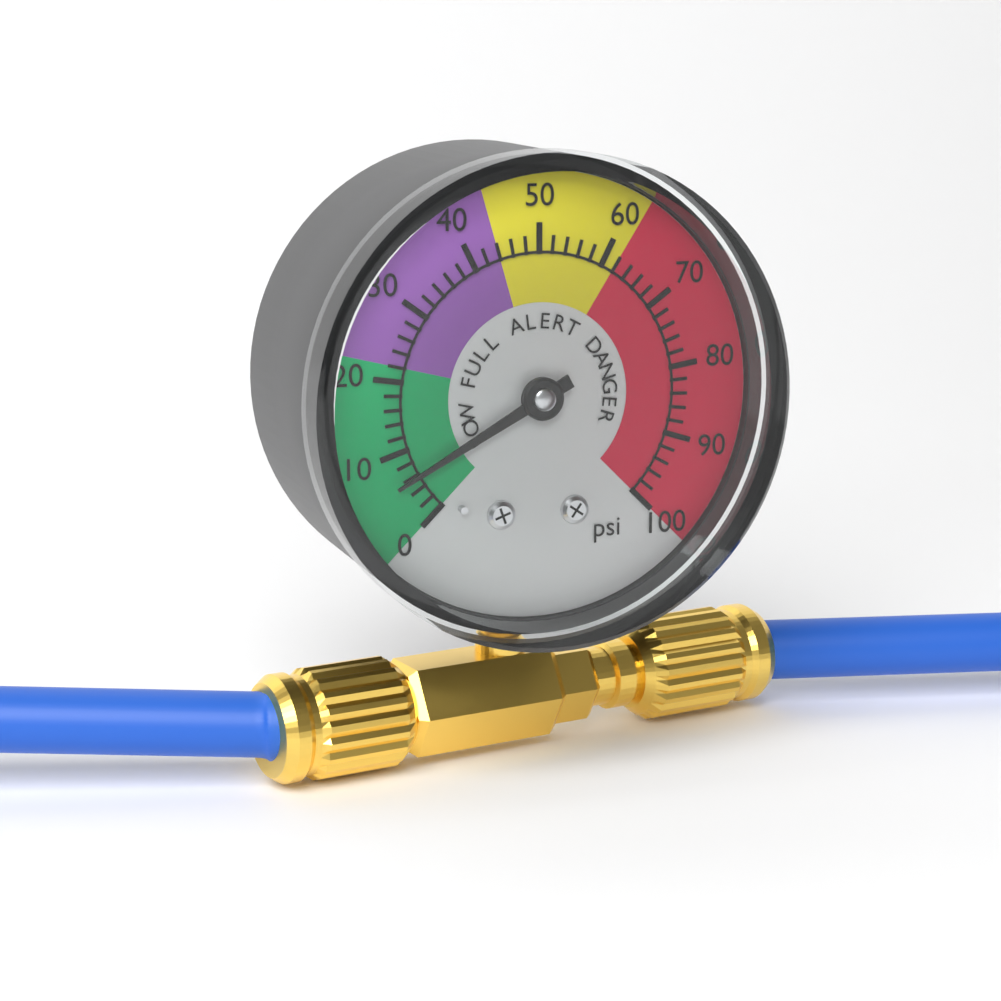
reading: 6 psi
